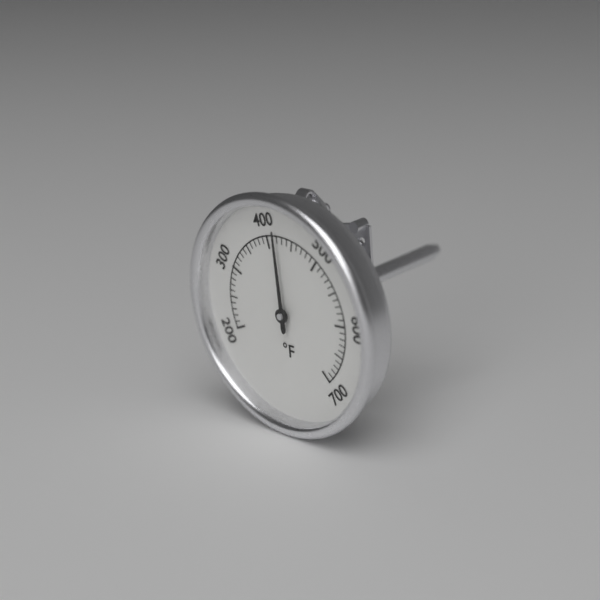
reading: 420 °F
